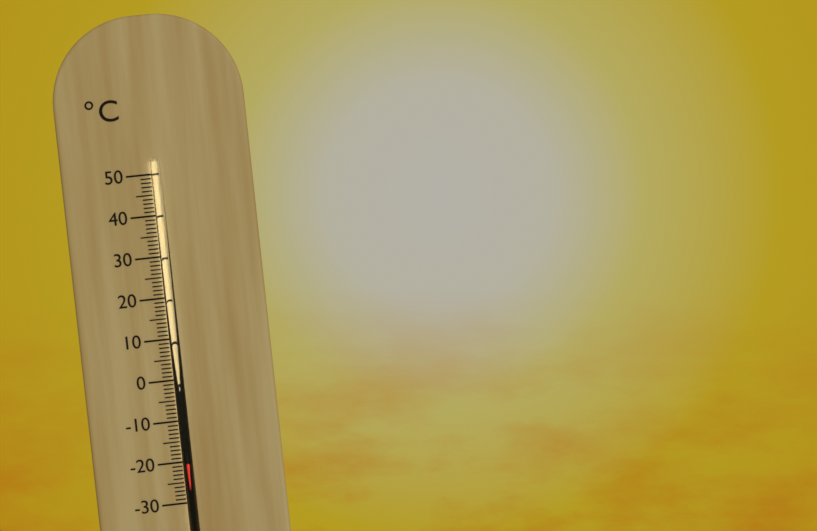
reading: -20 °C
